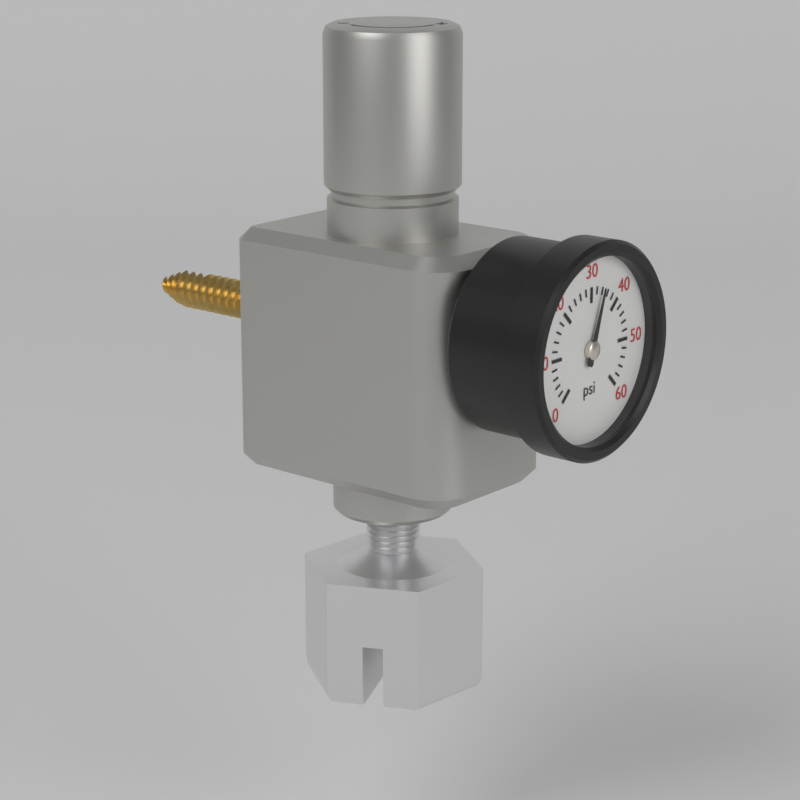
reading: 34 psi
